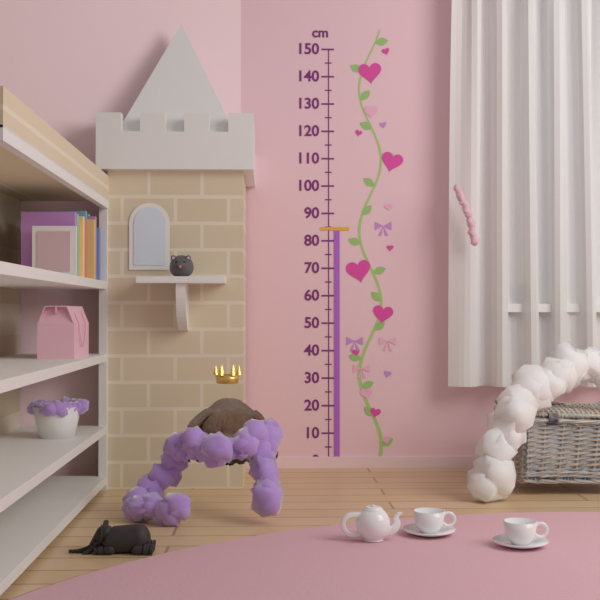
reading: 85 cm
